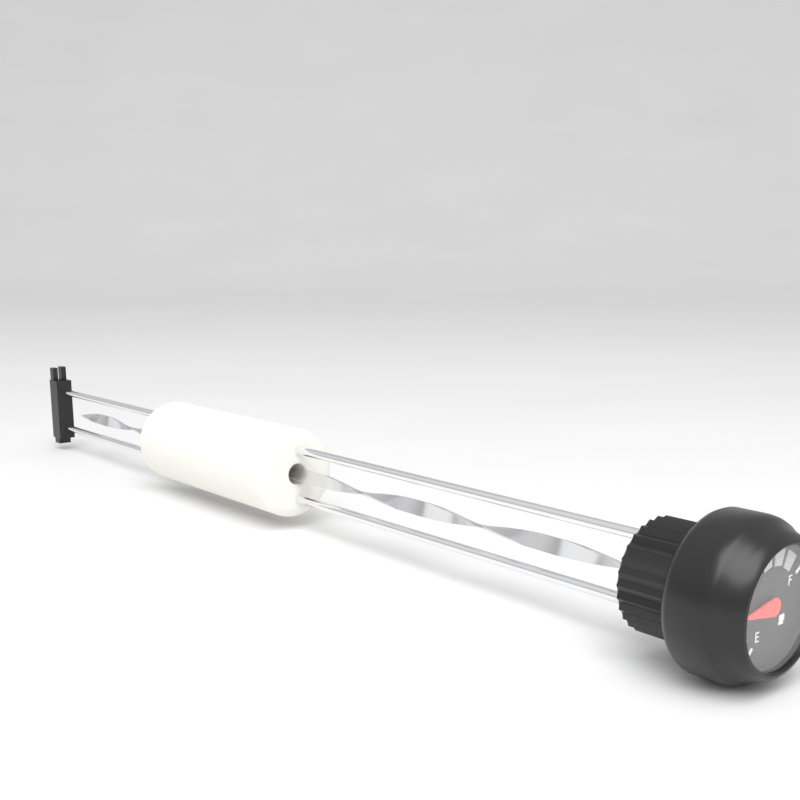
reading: 0.250 (no unit)
